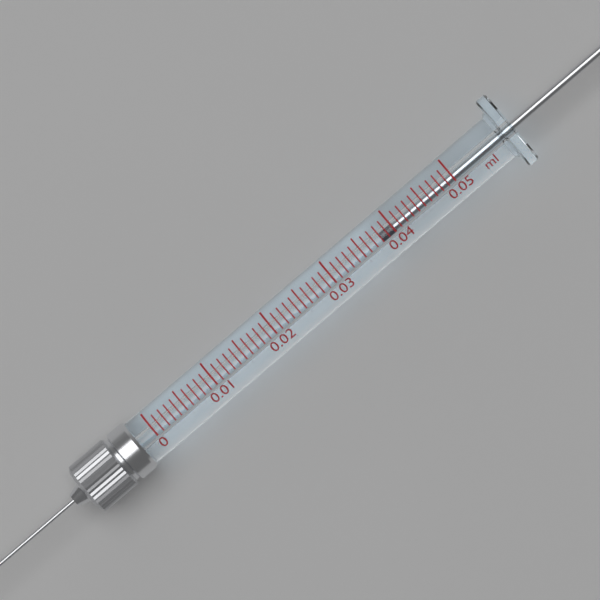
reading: 0.038 ml
